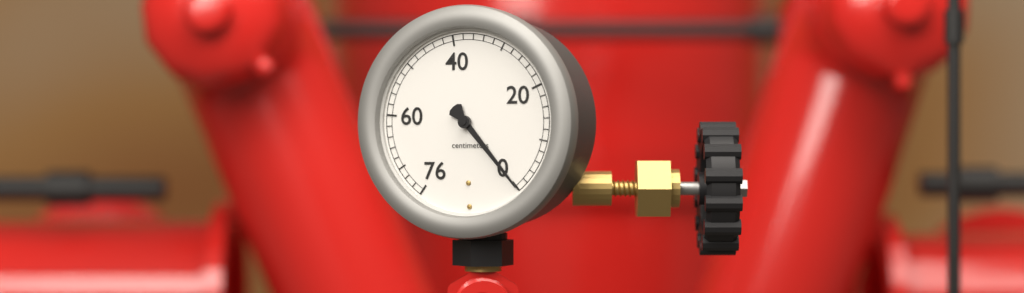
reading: 0 cm
